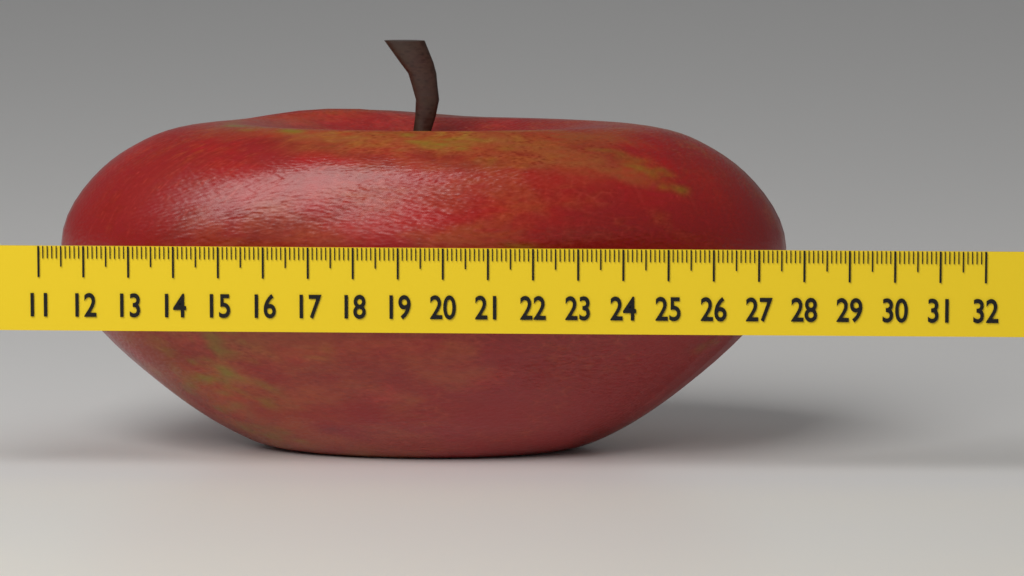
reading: 27.6 (no unit)
